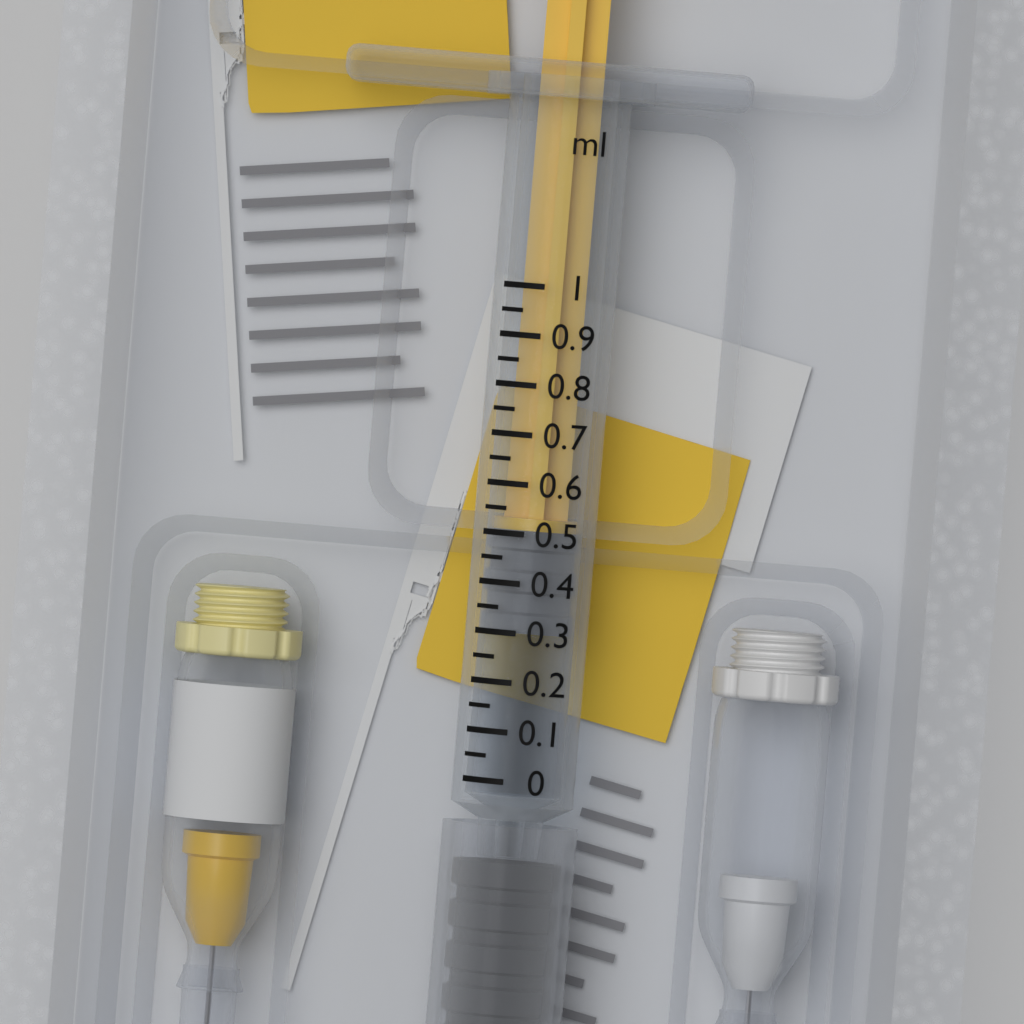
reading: 0.30 ml
